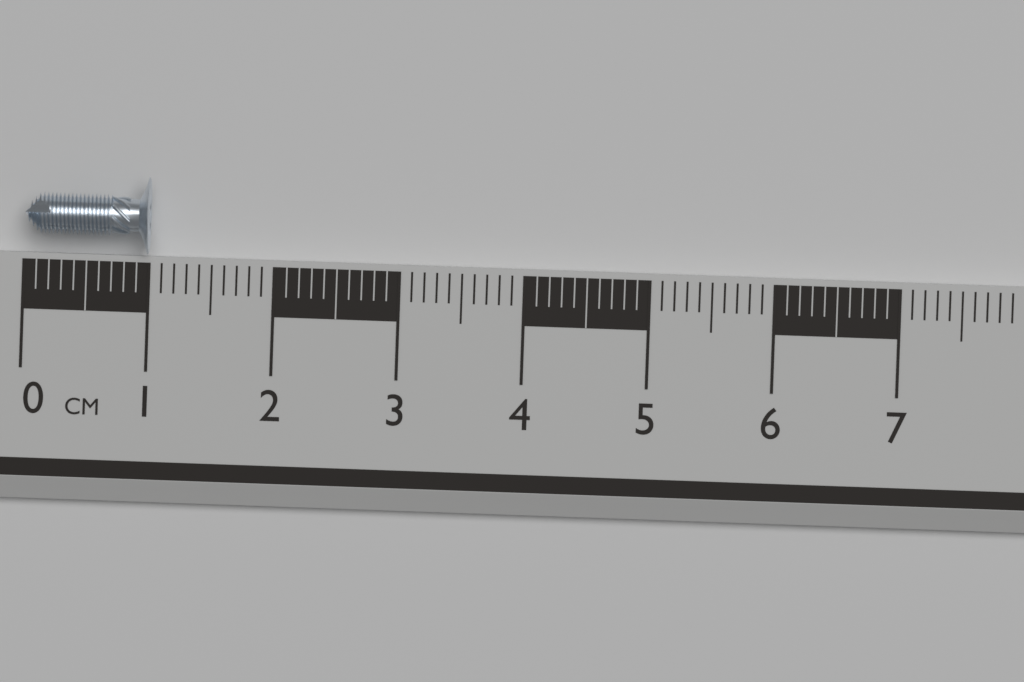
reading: 1.0 cm
